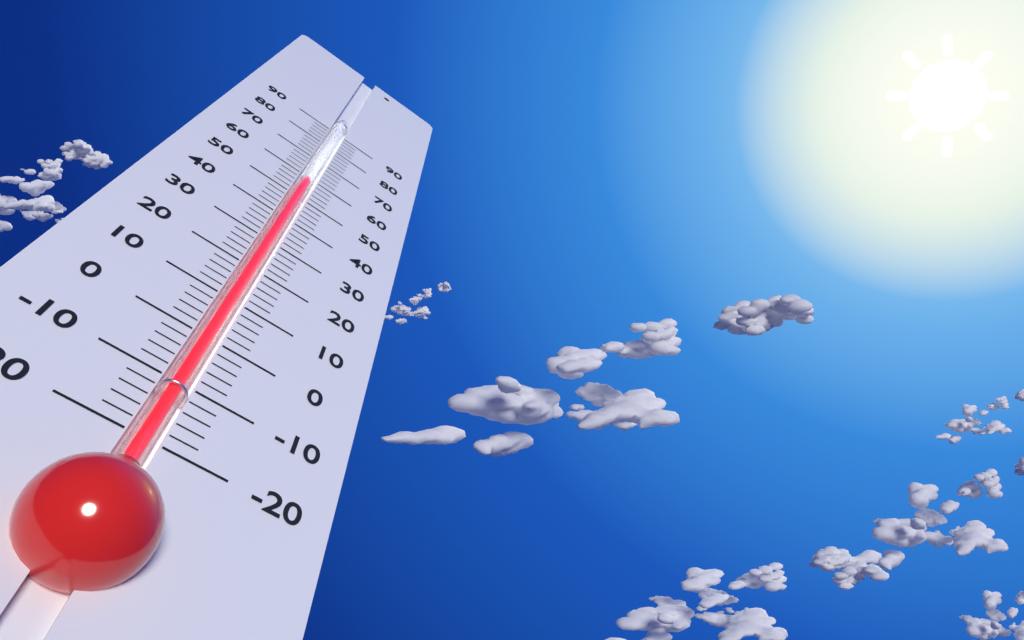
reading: 58 (no unit)
